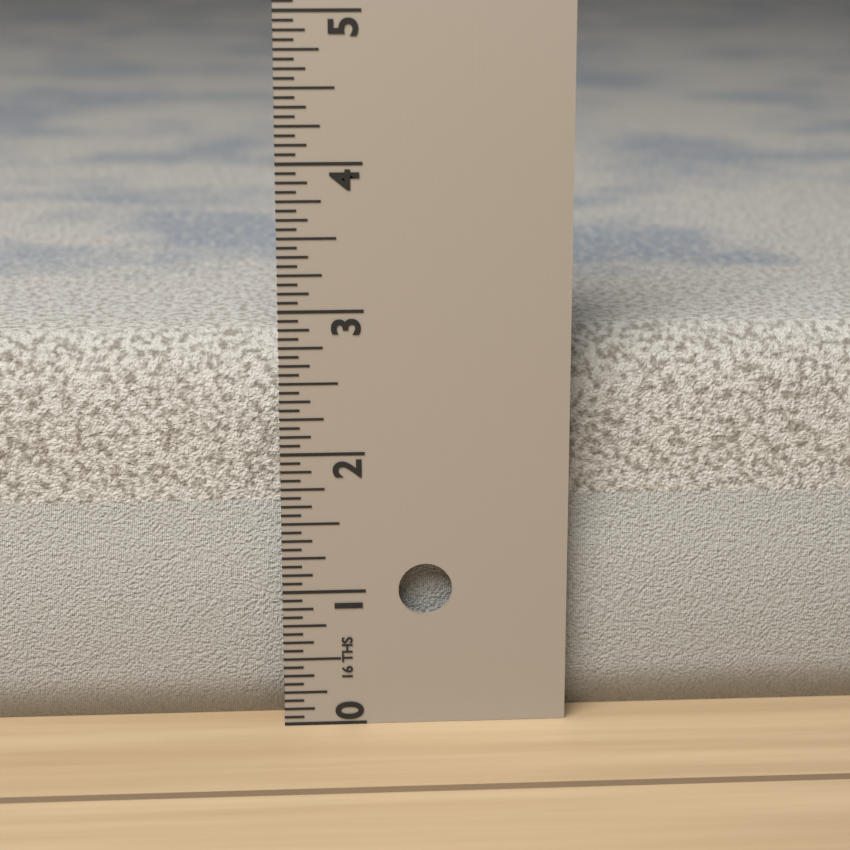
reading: 2.7500 in
